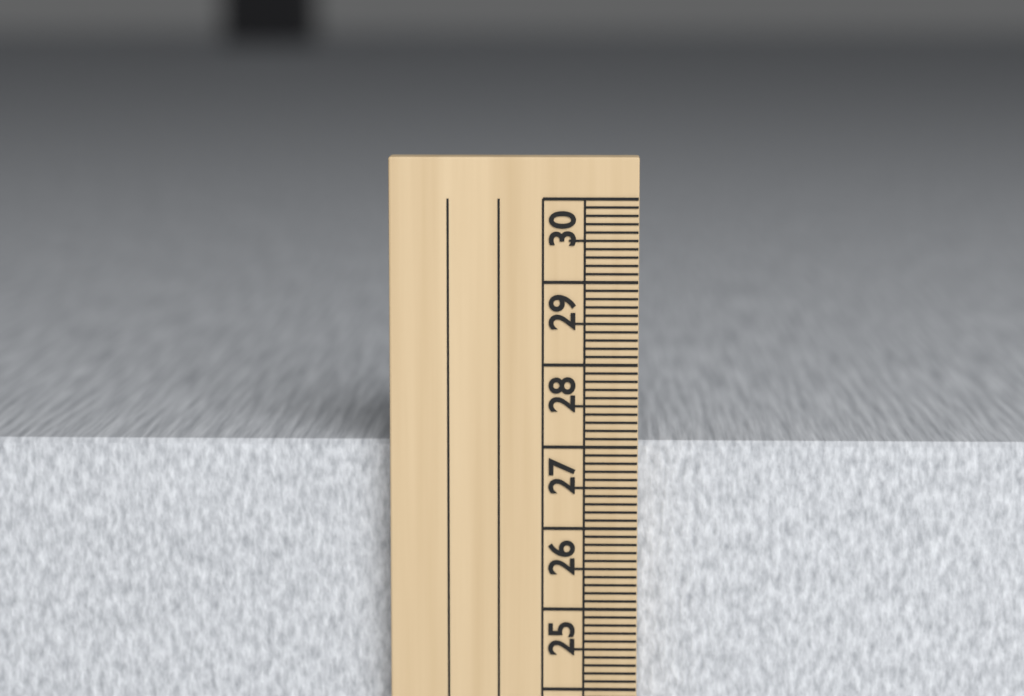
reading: 27.0 cm
